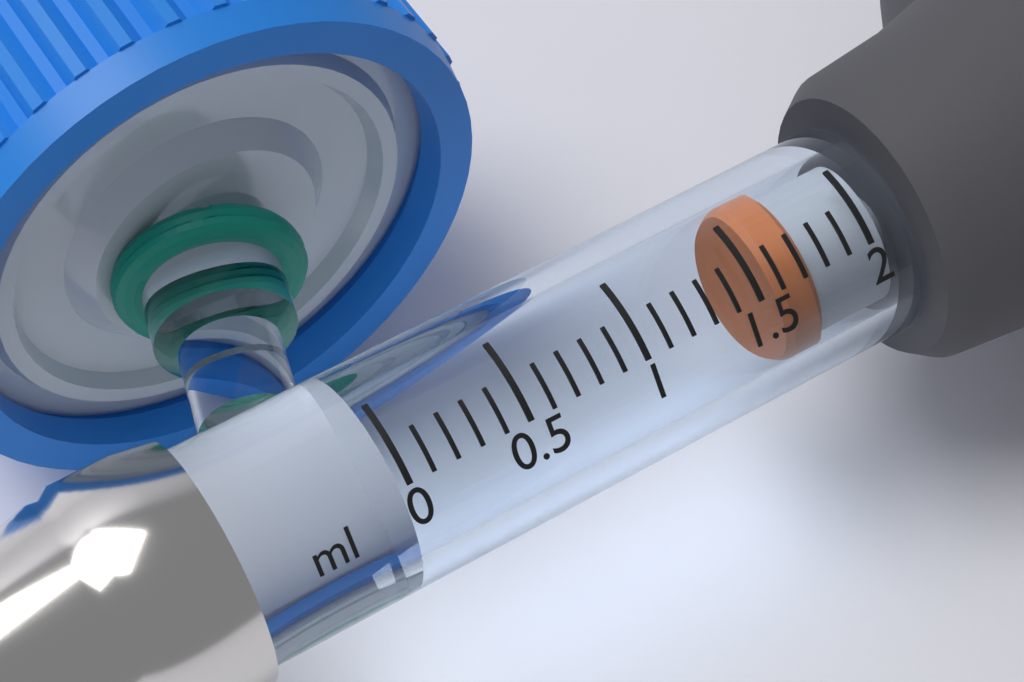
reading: 1.6 ml
